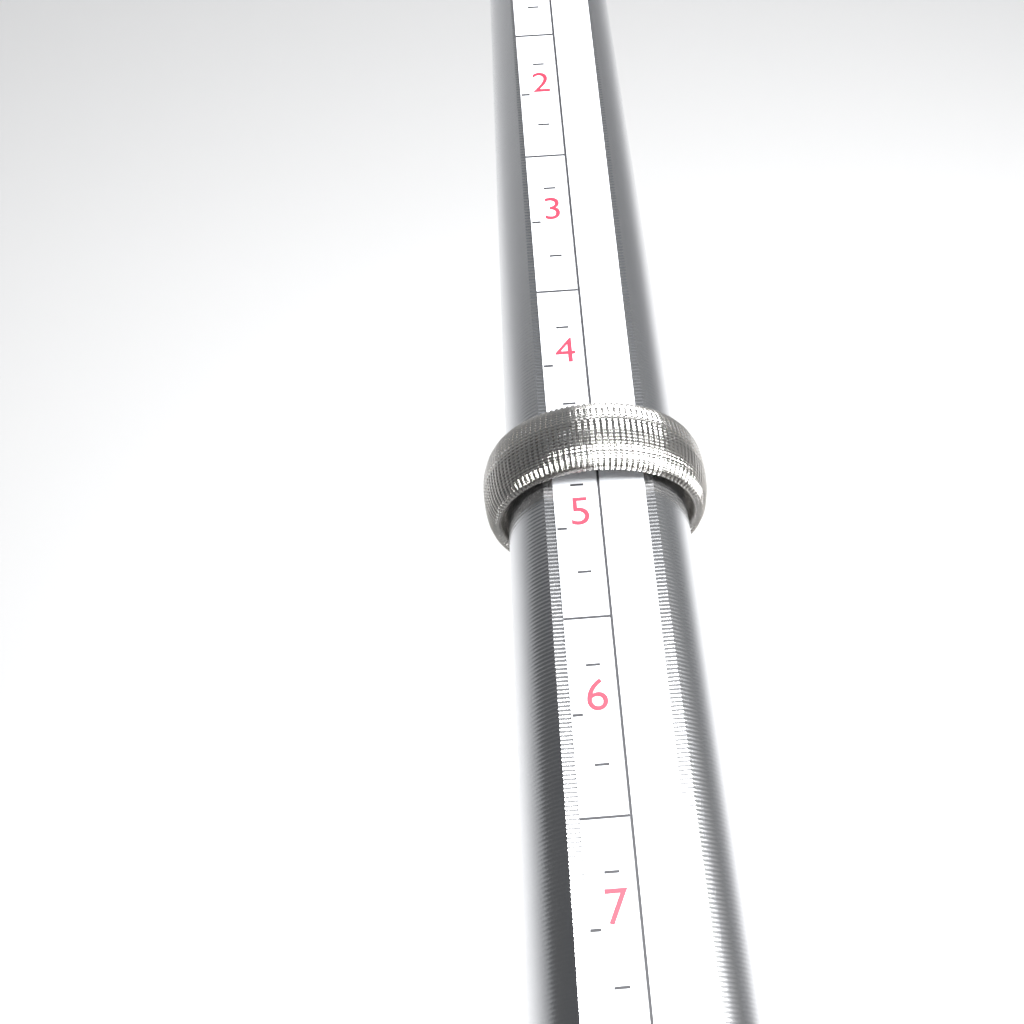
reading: 4.75 (no unit)
